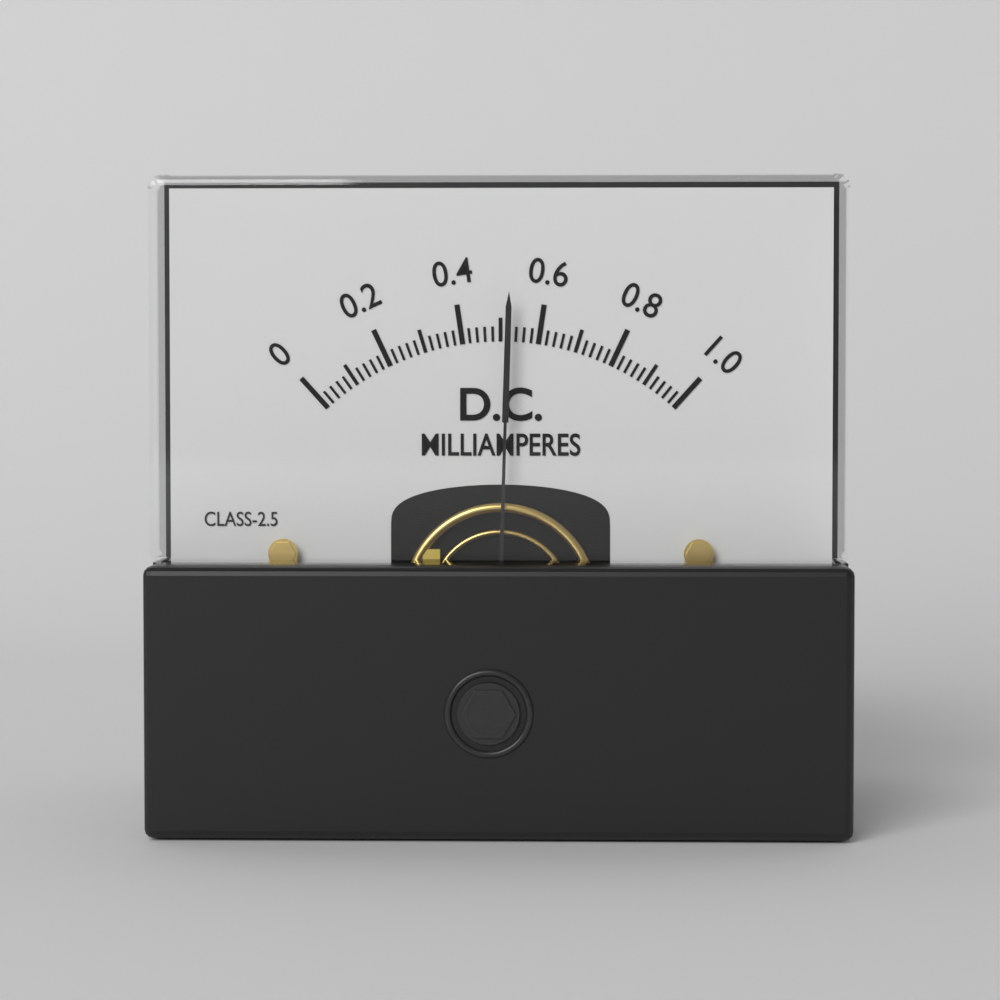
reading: 0.52 mA
